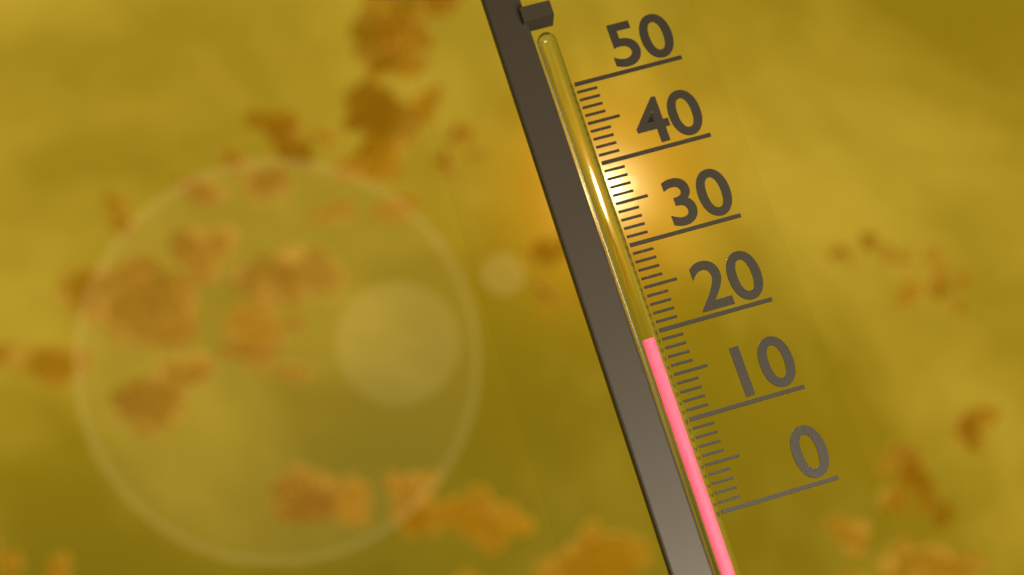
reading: 19 (no unit)
